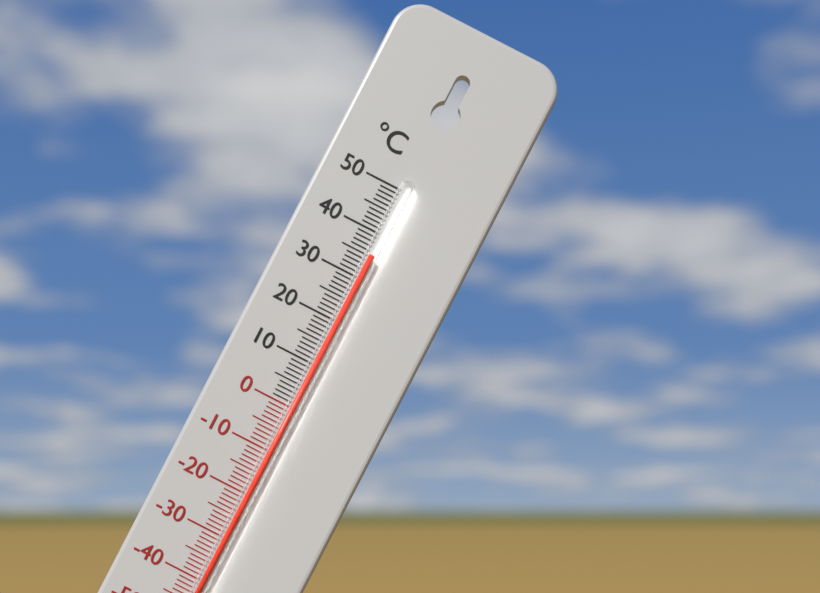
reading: 35 °C
